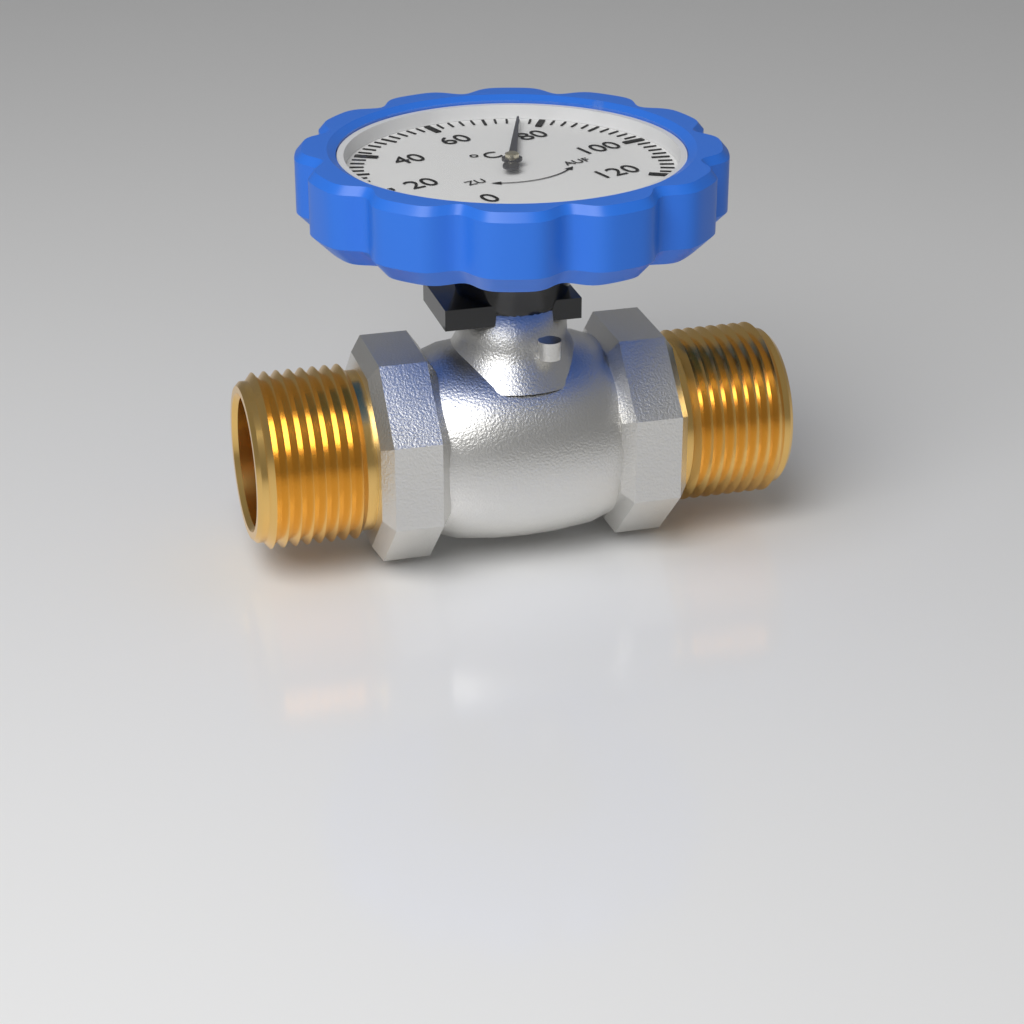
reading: 76 °C
